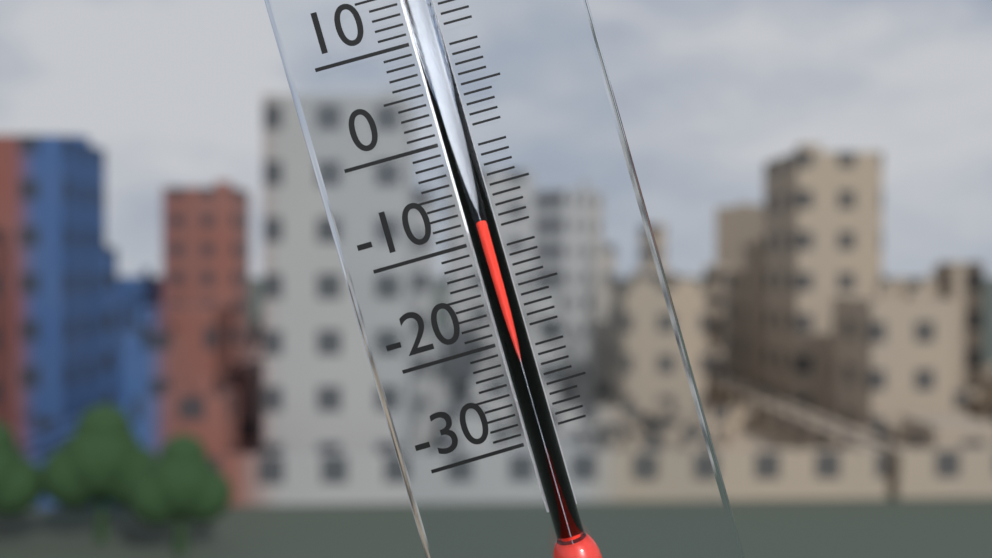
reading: -8 °C
